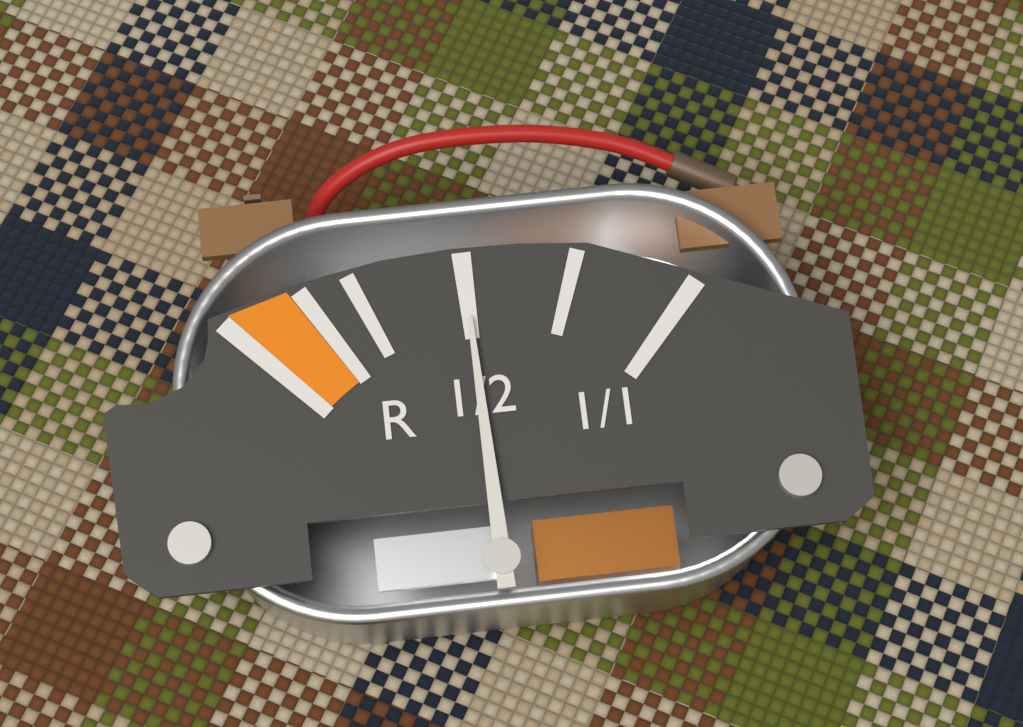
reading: 0.50 (no unit)
